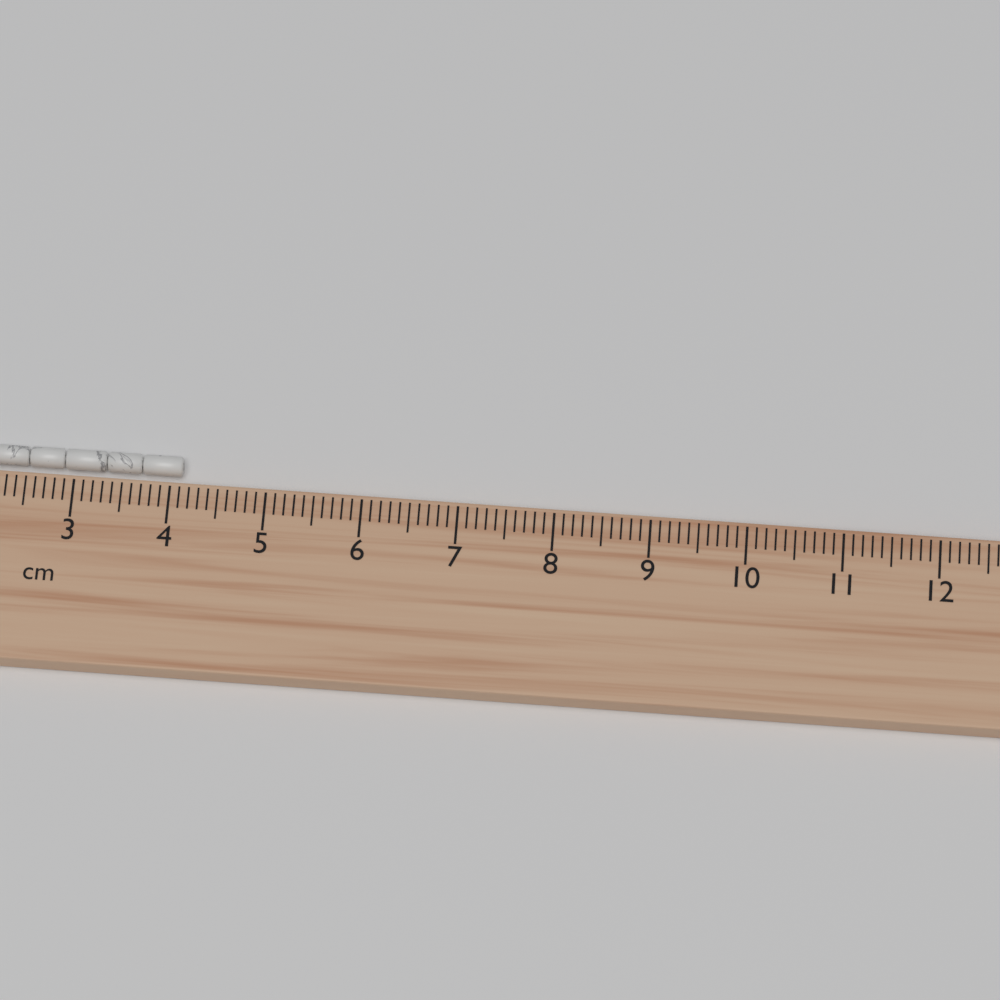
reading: 4.1 cm
